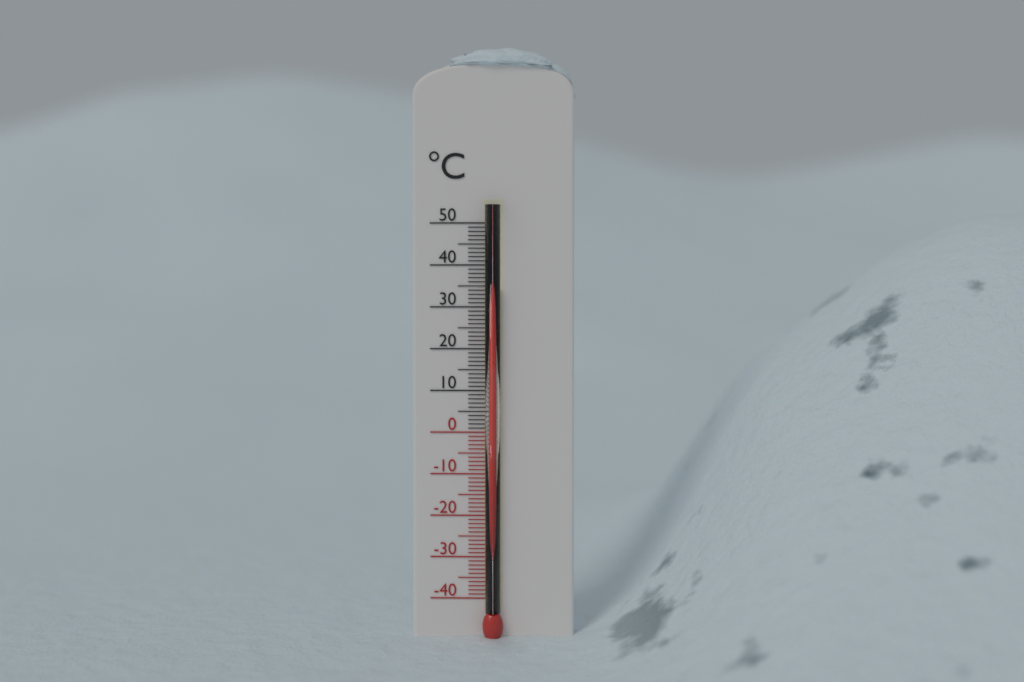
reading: 36 °C
